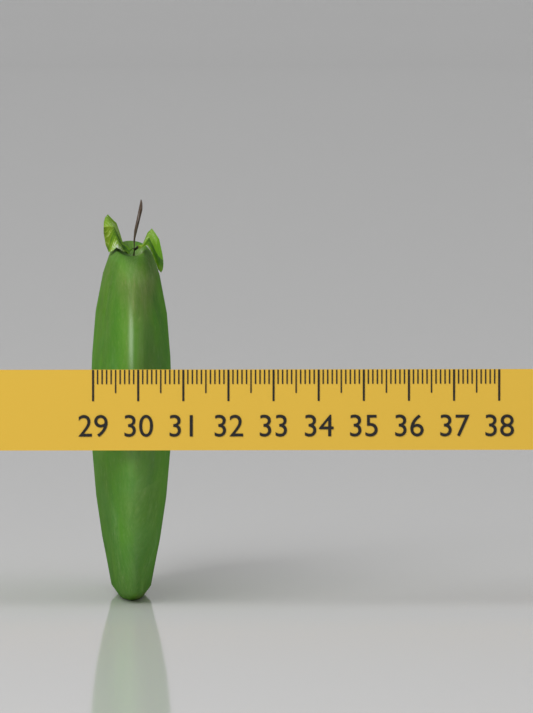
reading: 30.8 (no unit)
